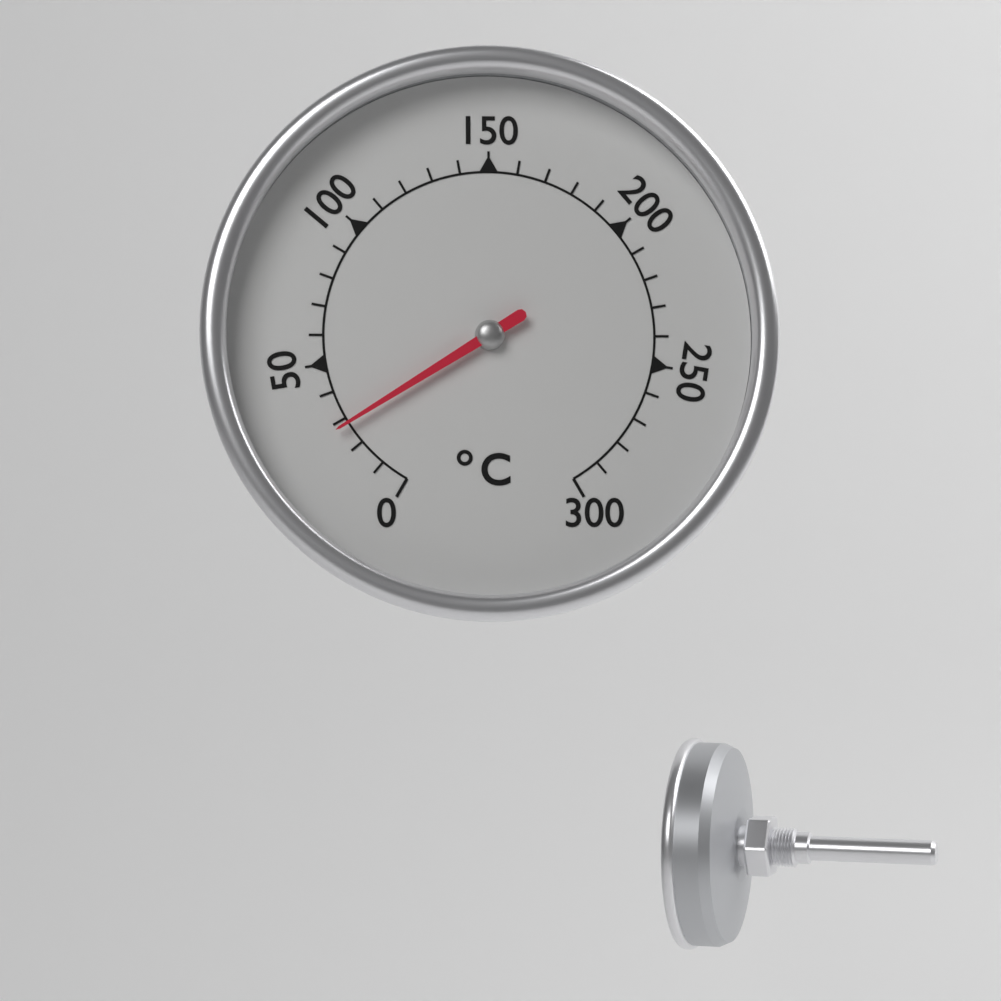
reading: 28 °C
